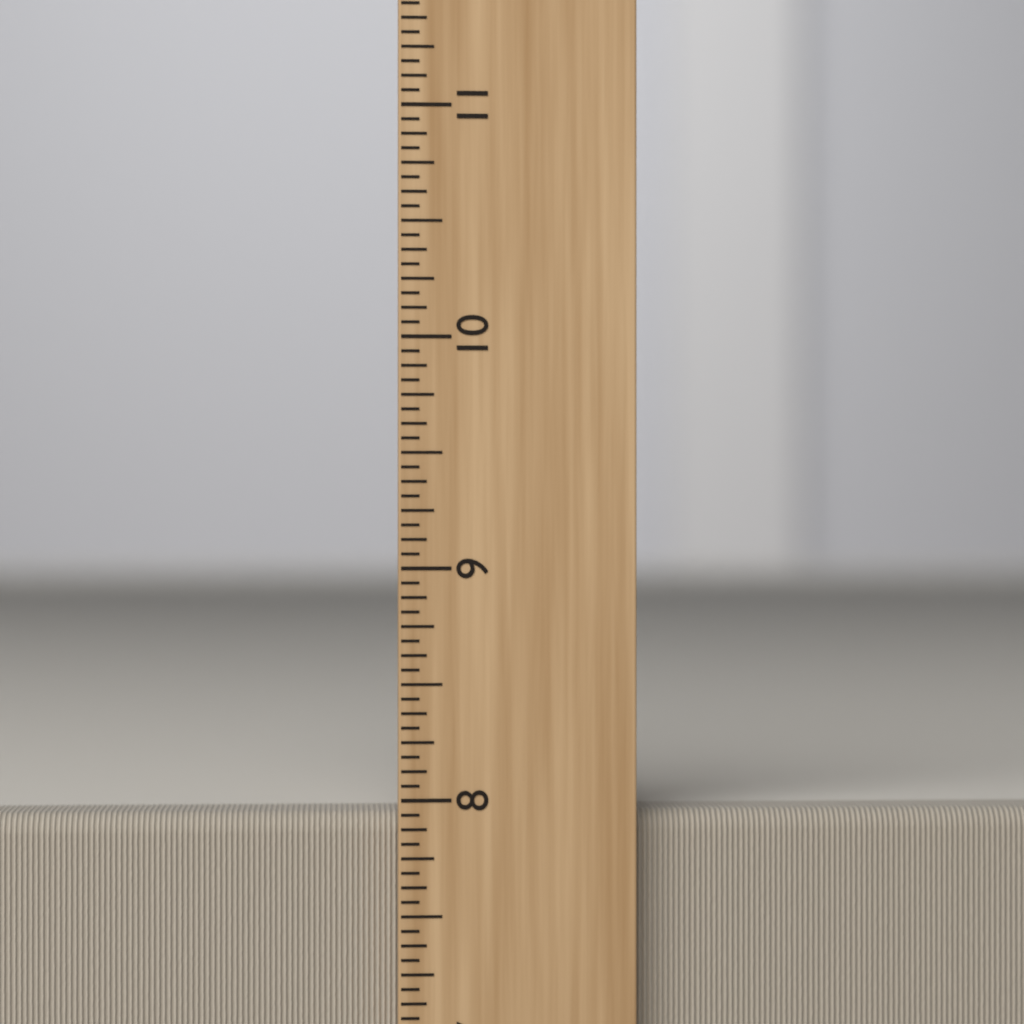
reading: 7.9375 inch
